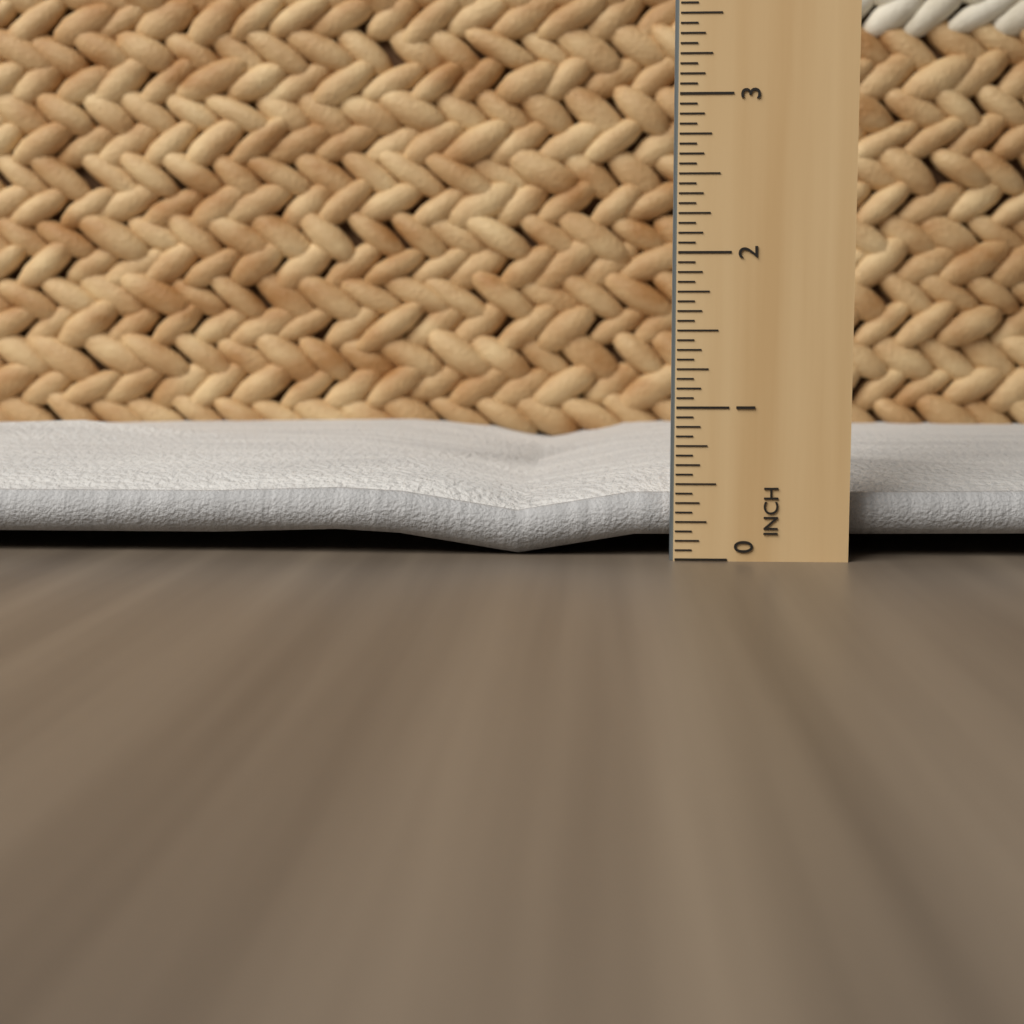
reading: 0.8125 in
